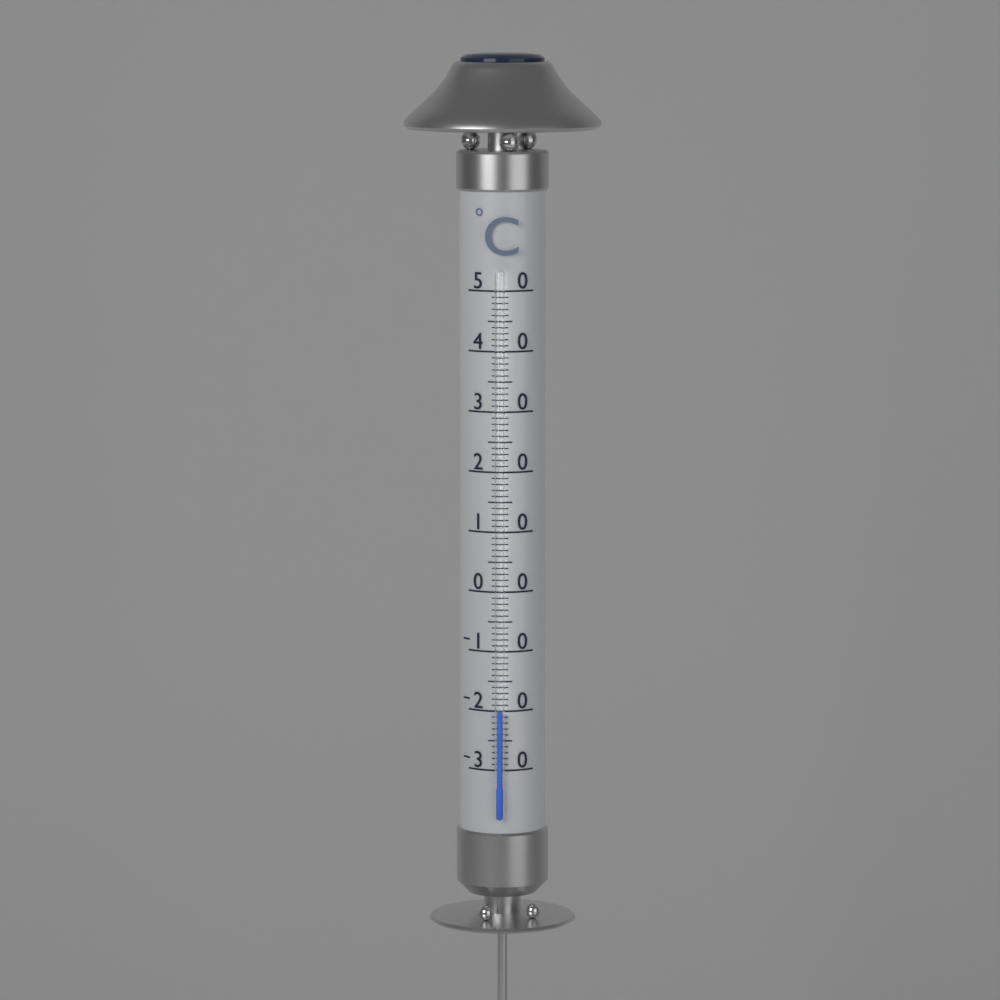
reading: -20 °C
